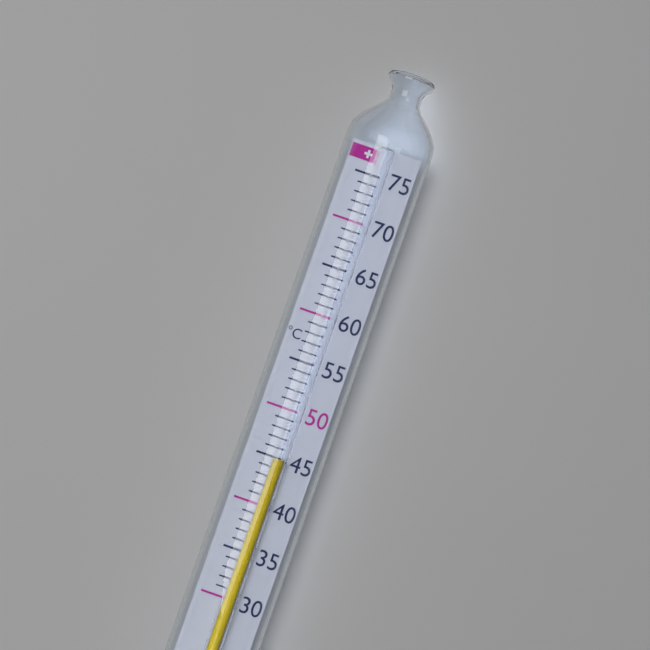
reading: 45 °C
